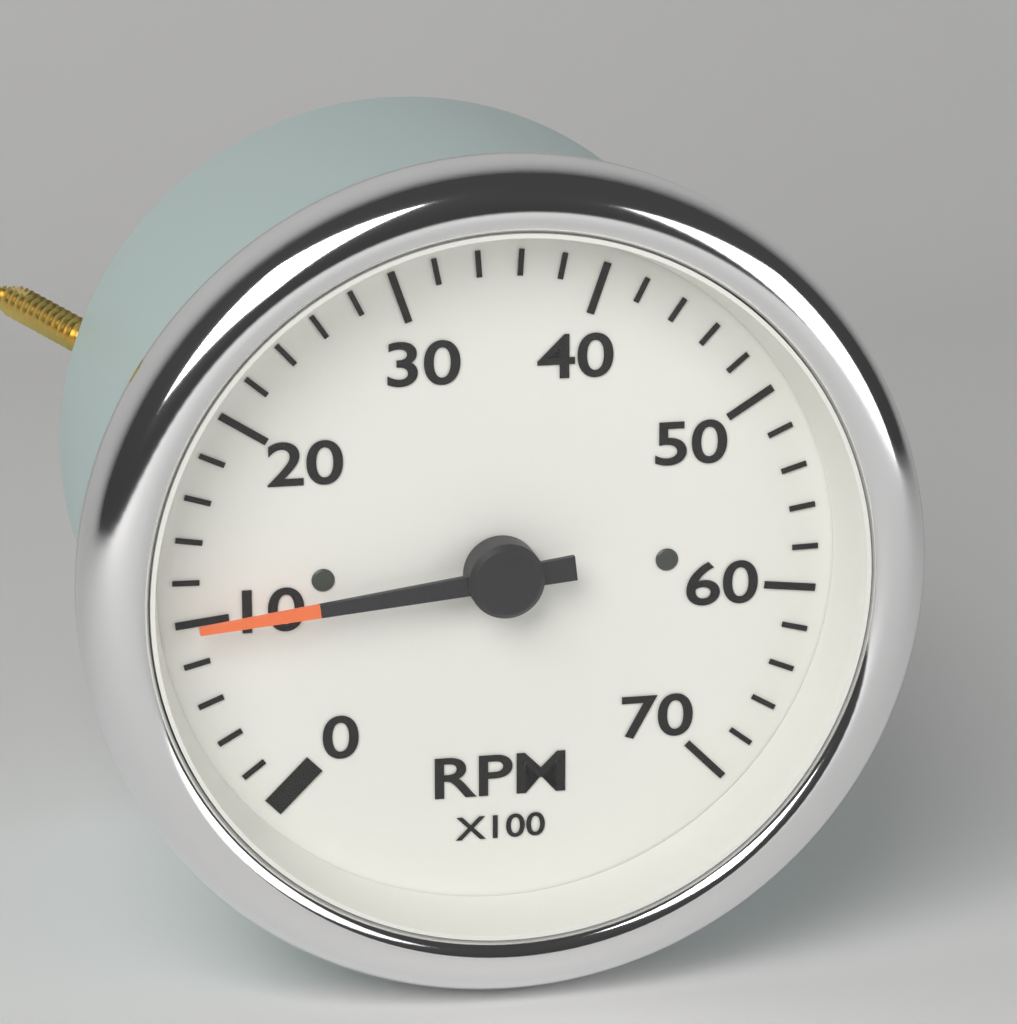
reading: 1000 RPM
